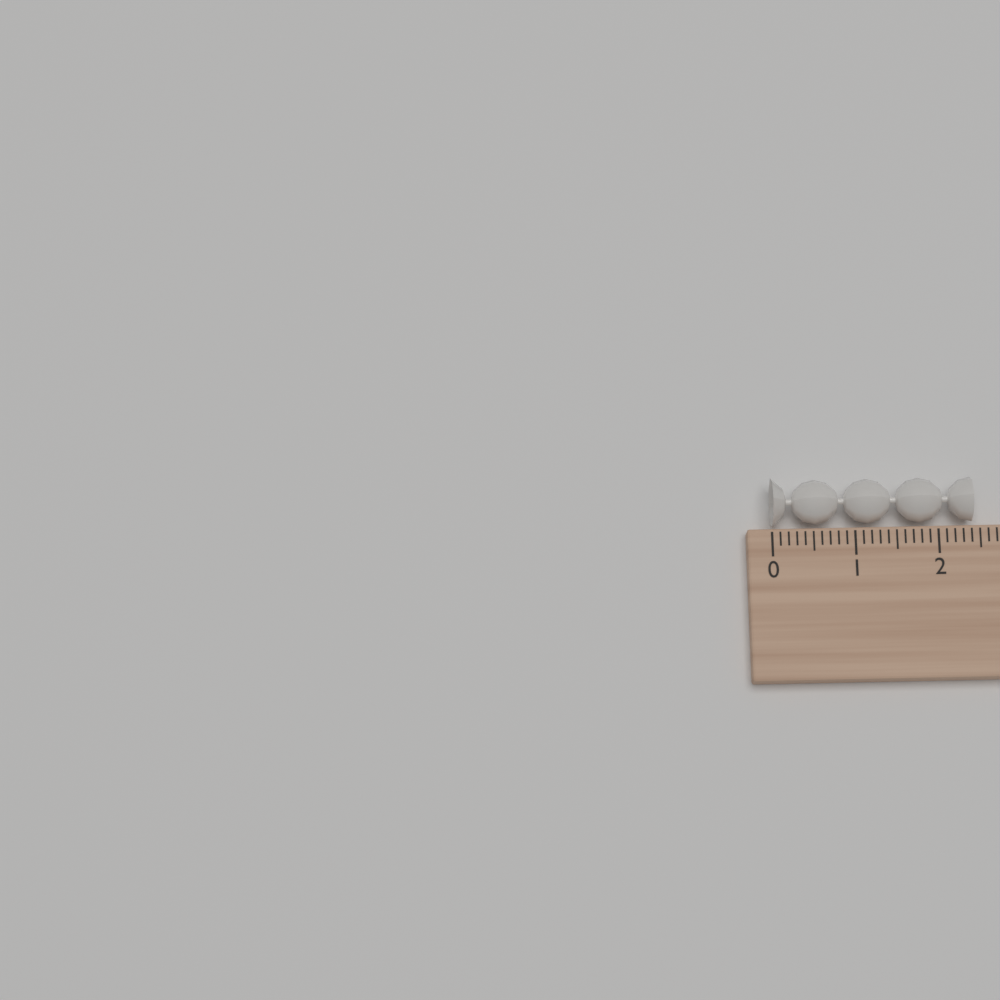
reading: 2.4 (no unit)
